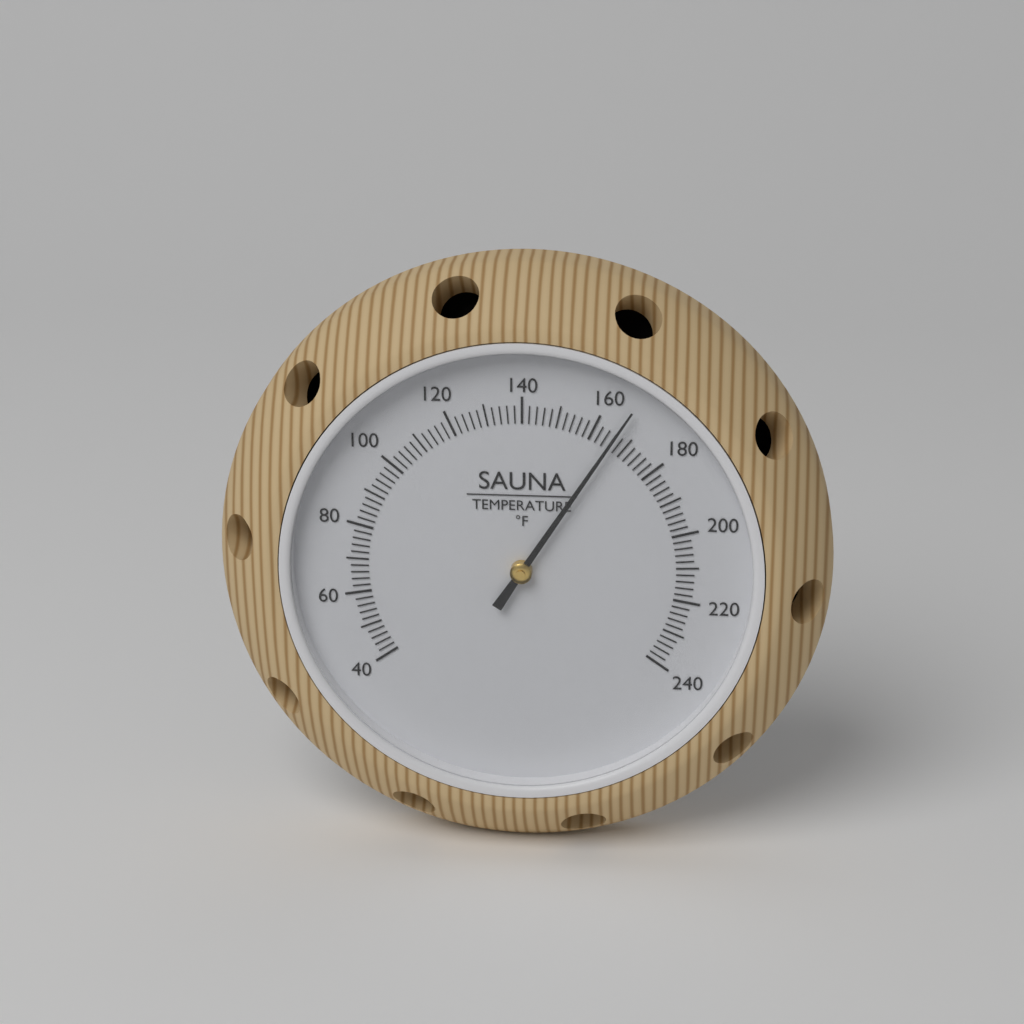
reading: 166 °F
